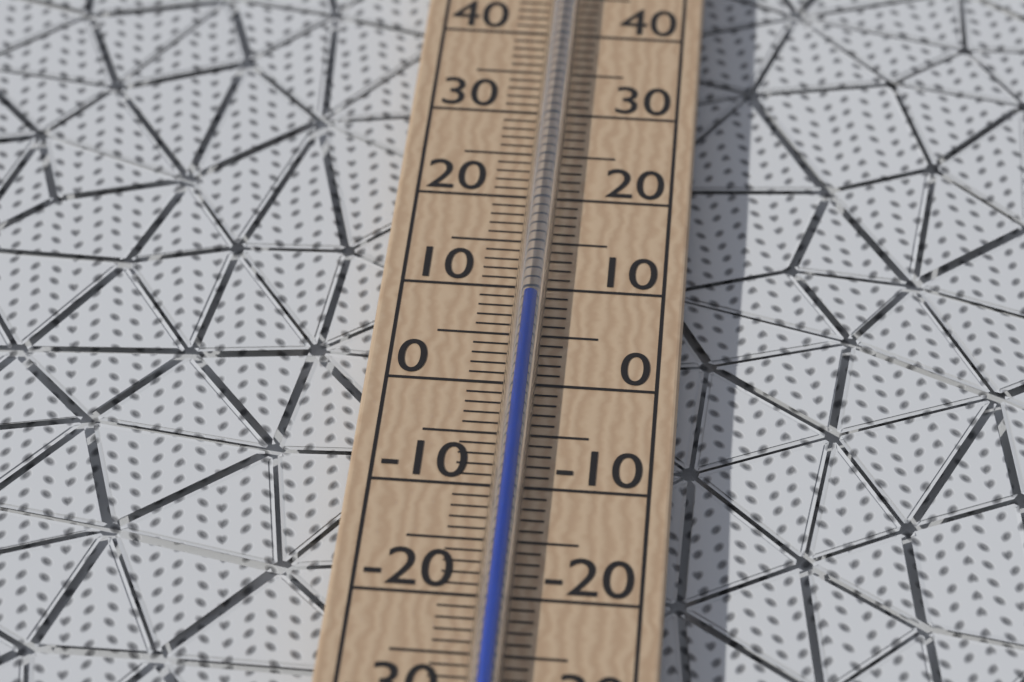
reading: 8 °C
